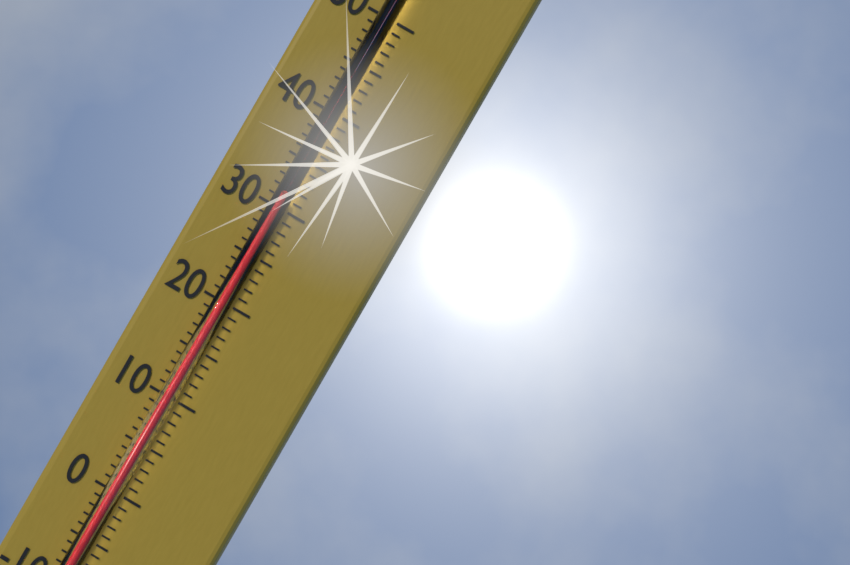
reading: 31 °C
